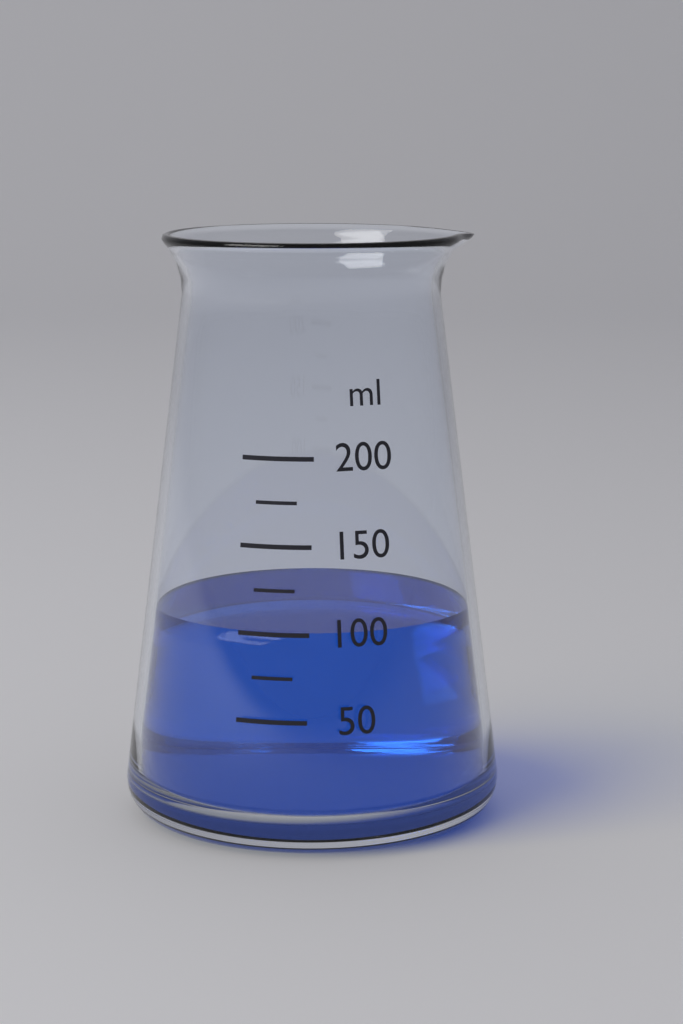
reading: 100 ml
